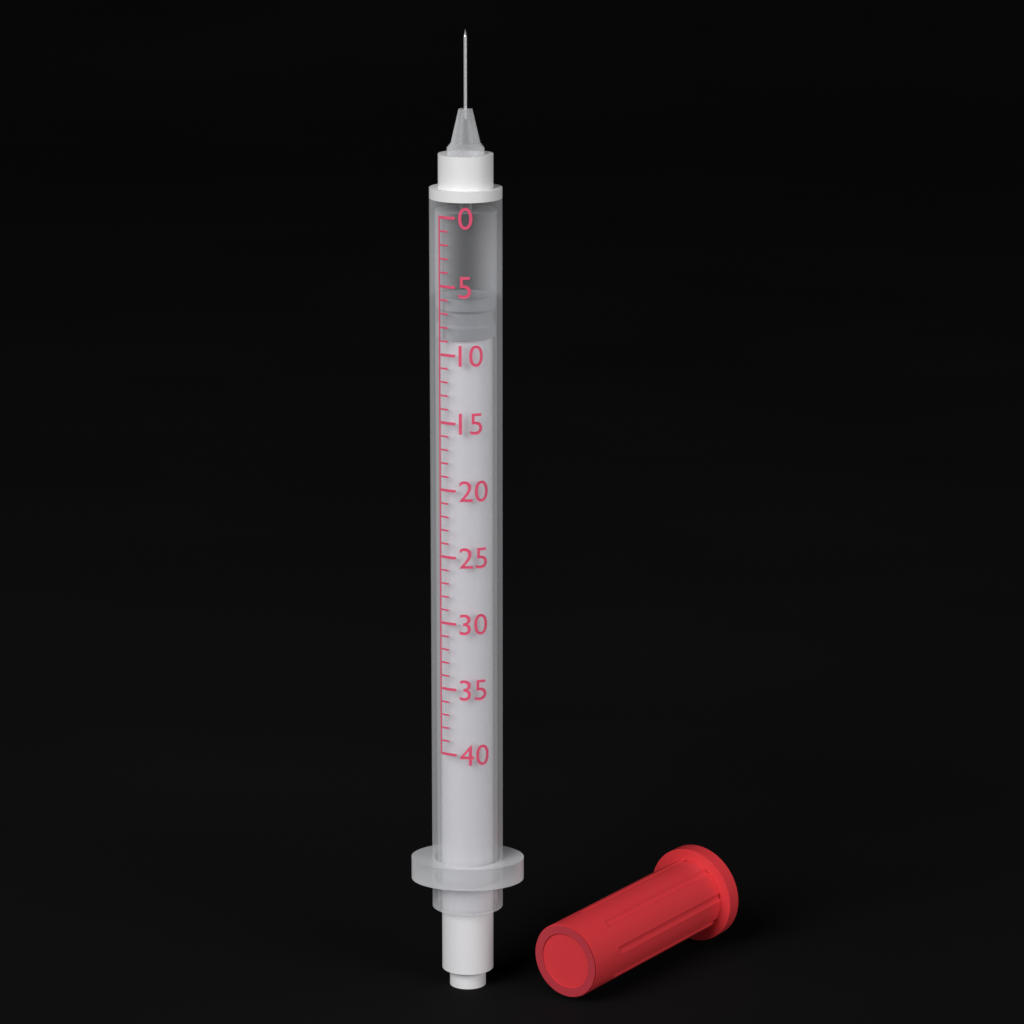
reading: 6 (no unit)
